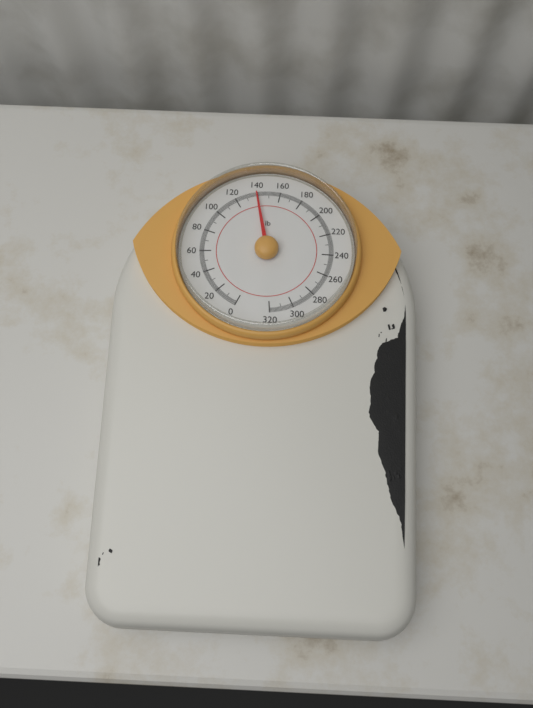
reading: 139 lb
